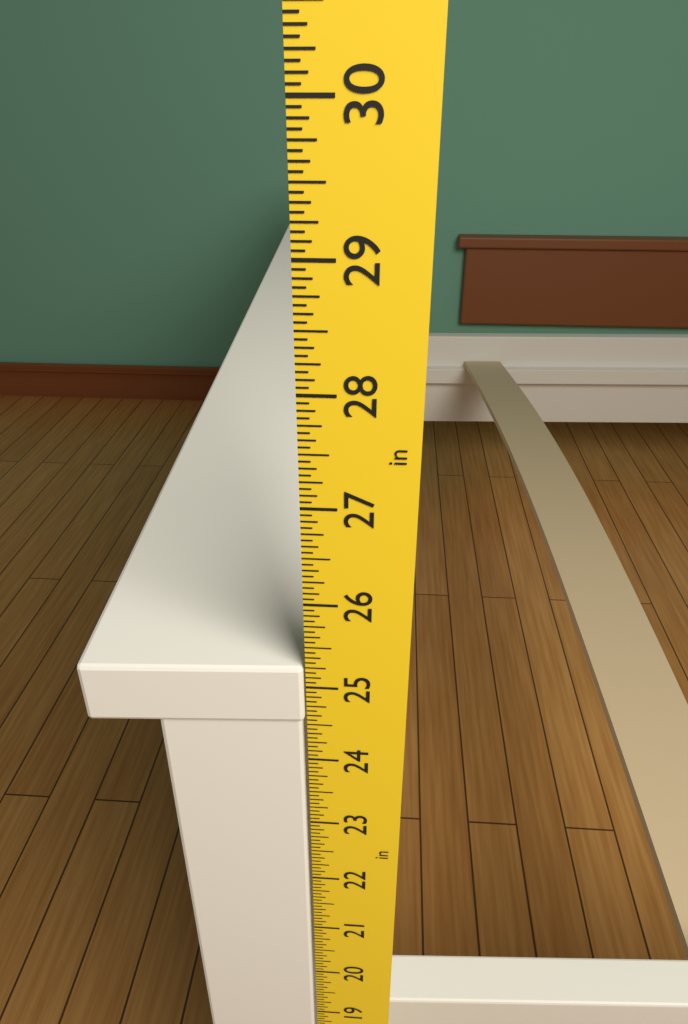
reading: 25.2500 in
